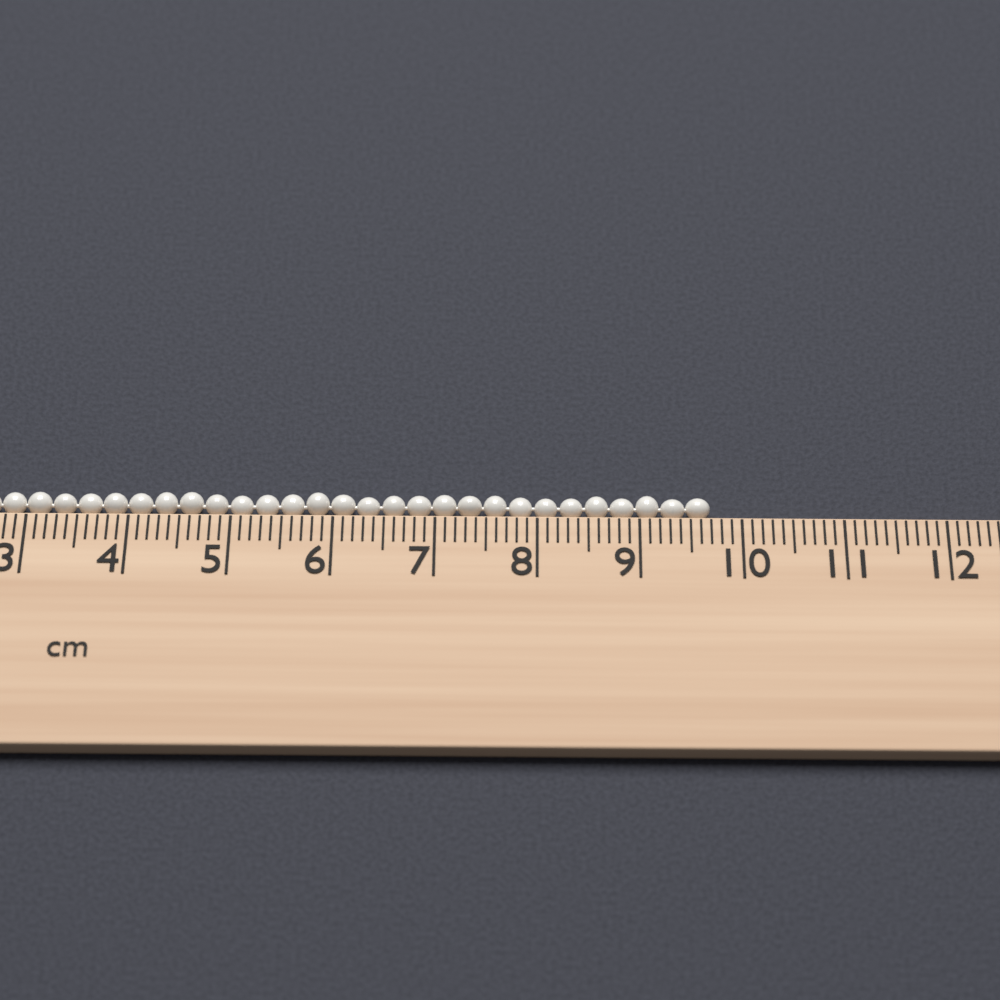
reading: 9.7 cm
